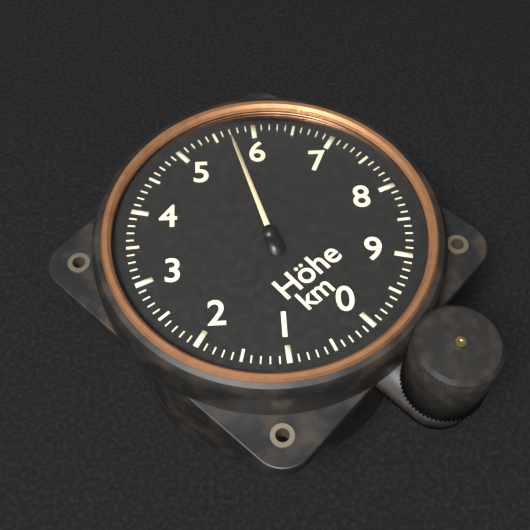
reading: 5.7 km
